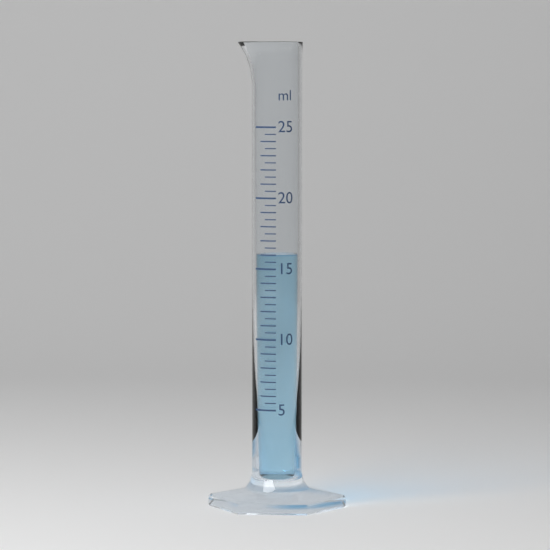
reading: 16.0 ml
